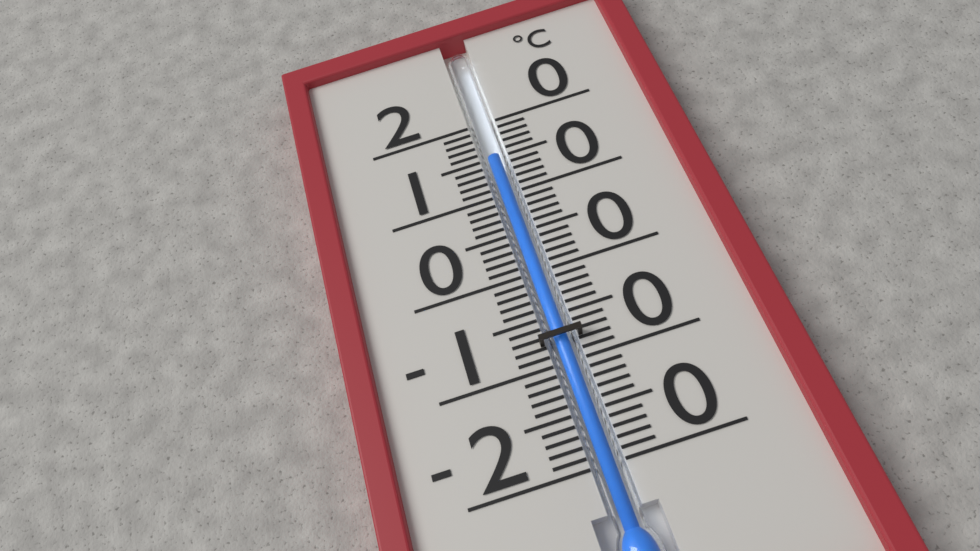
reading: 15 °C
